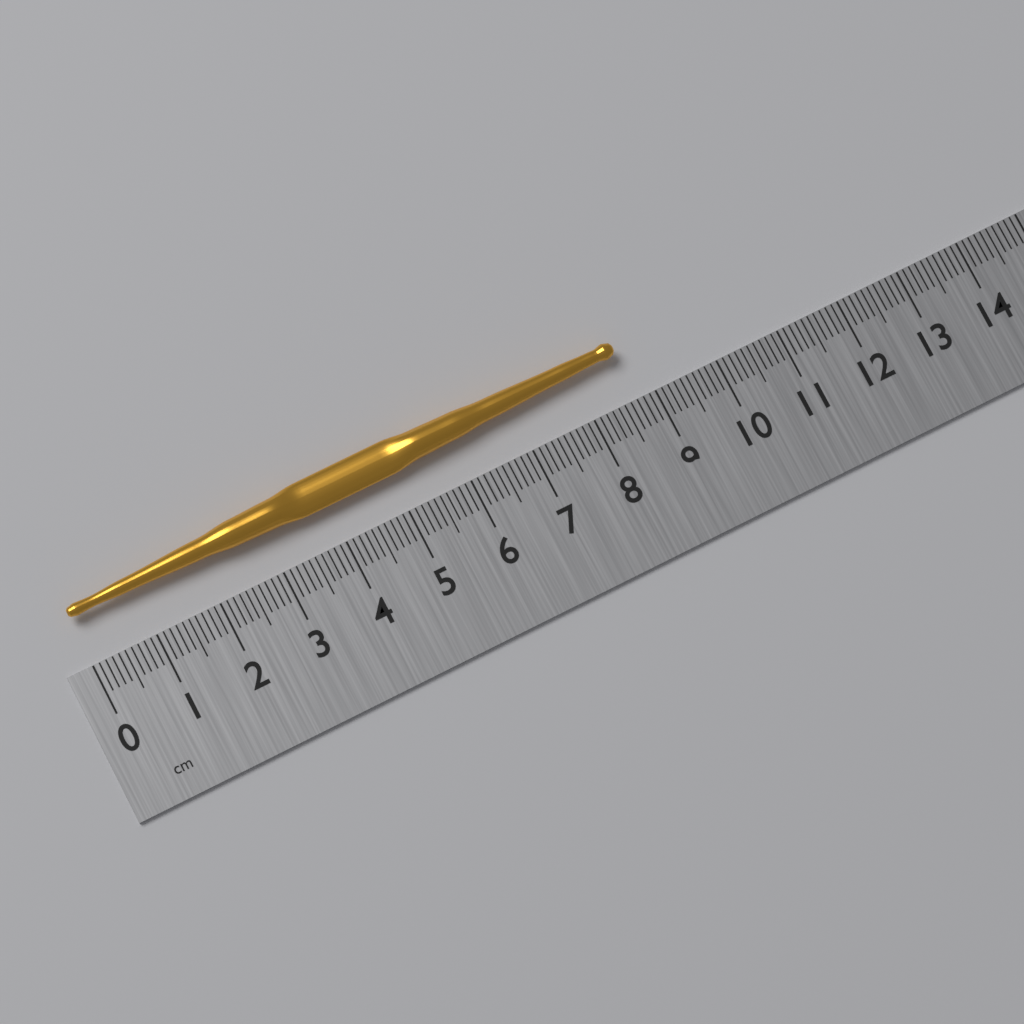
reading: 8.7 cm
